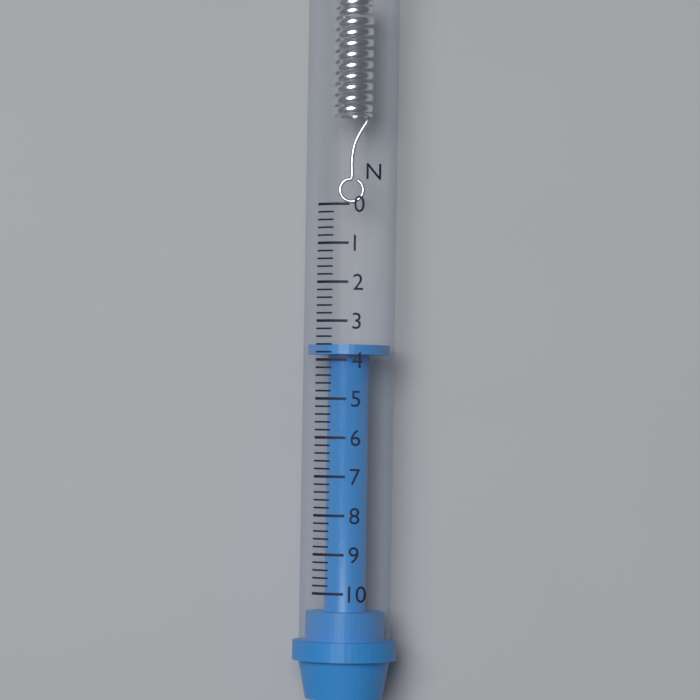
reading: 3.6 N
